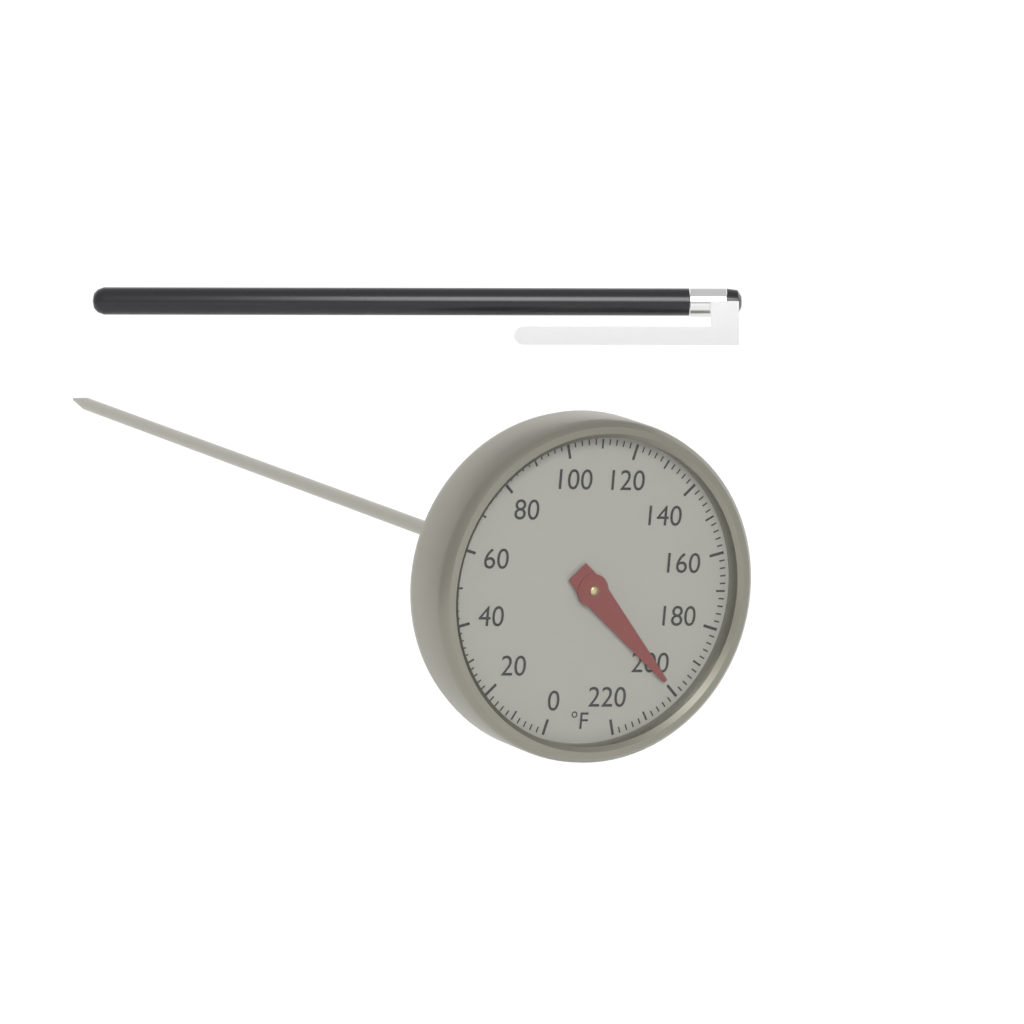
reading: 200 °F
